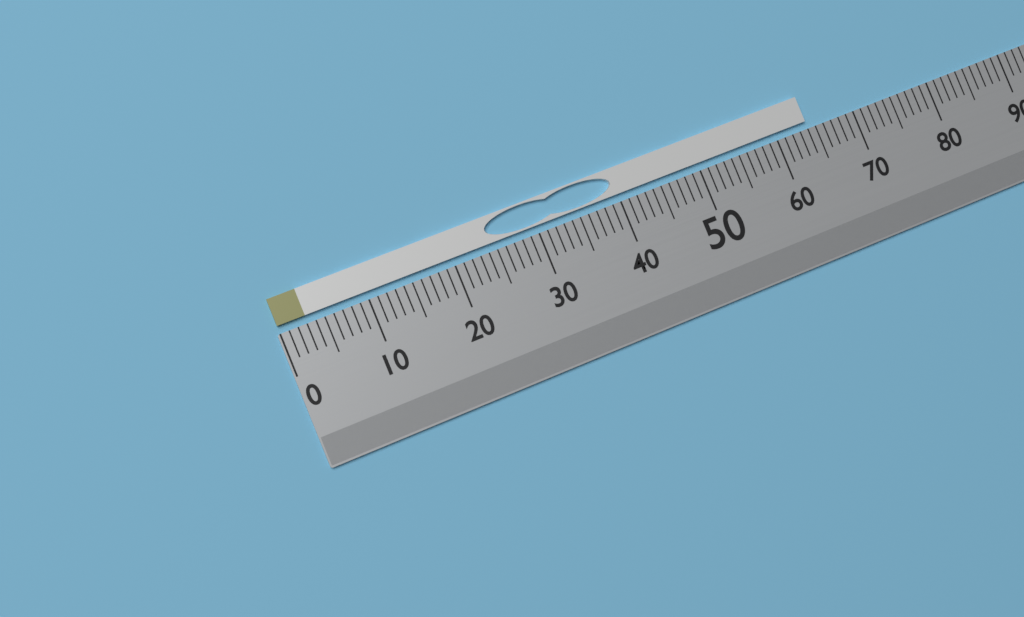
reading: 64 (no unit)
